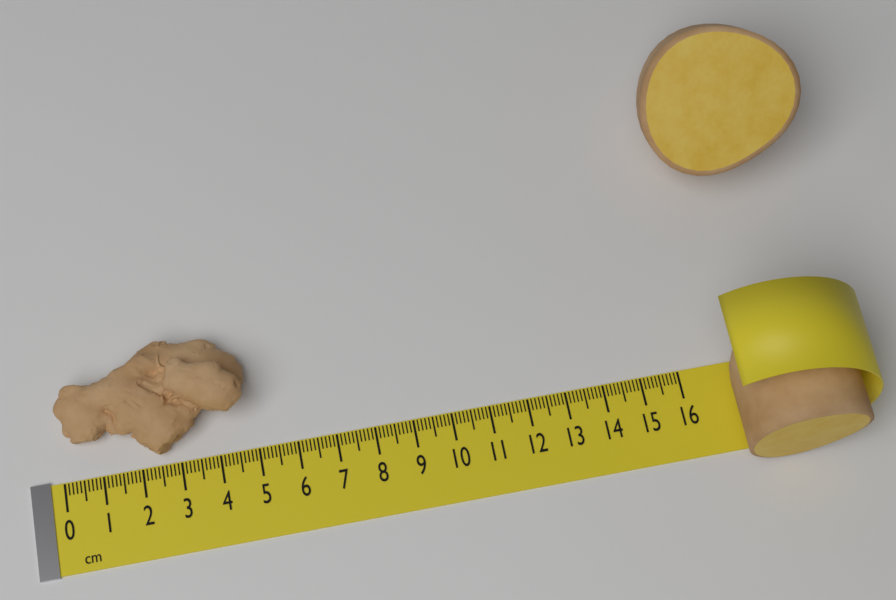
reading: 4.9 cm
